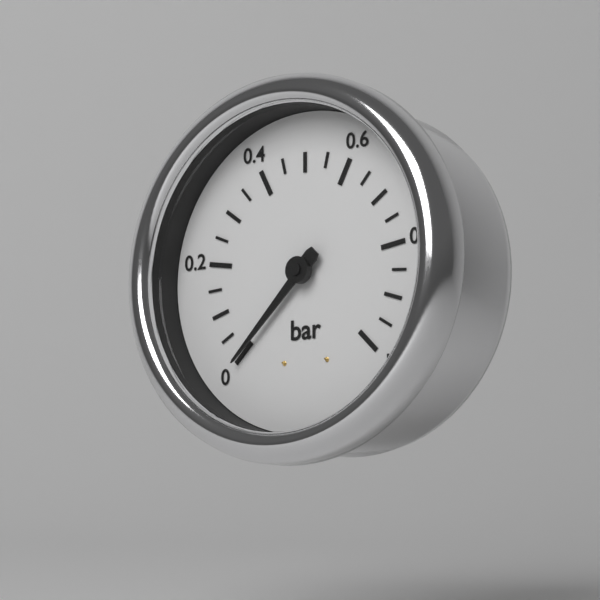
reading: 0.00 bar
